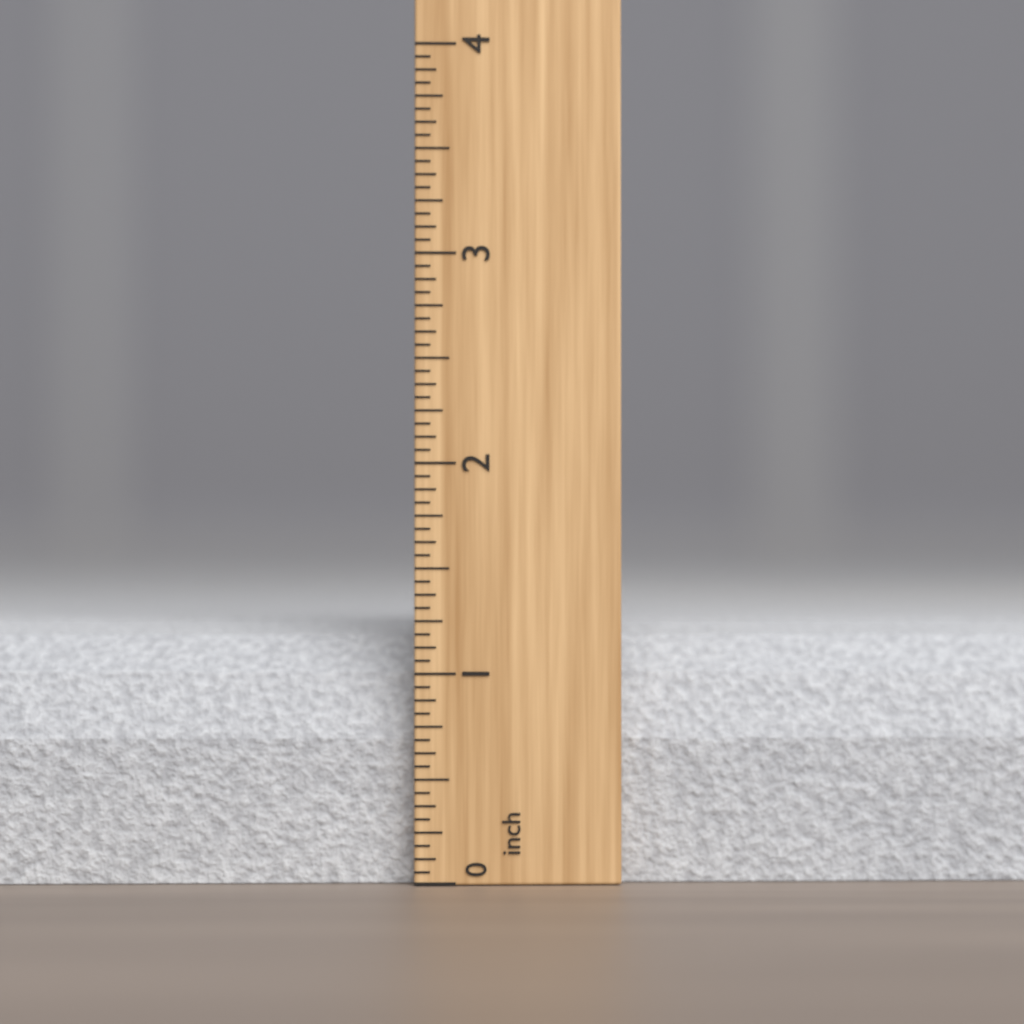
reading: 1.2500 inch
